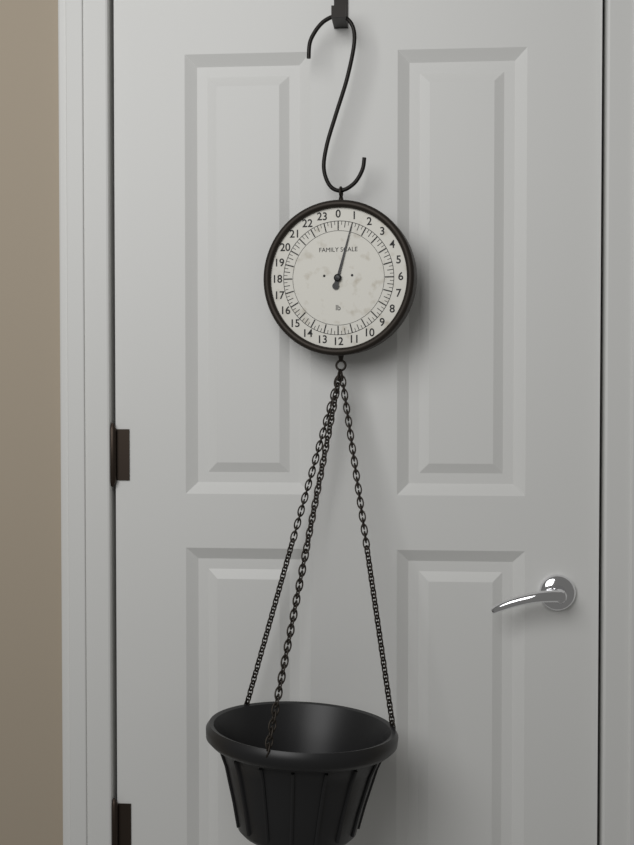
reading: 1.00 lb
